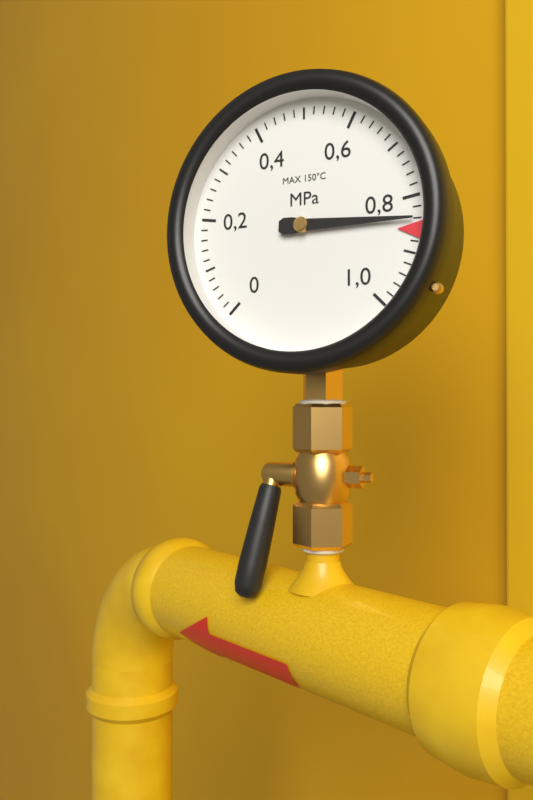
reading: 0.84 MPa
